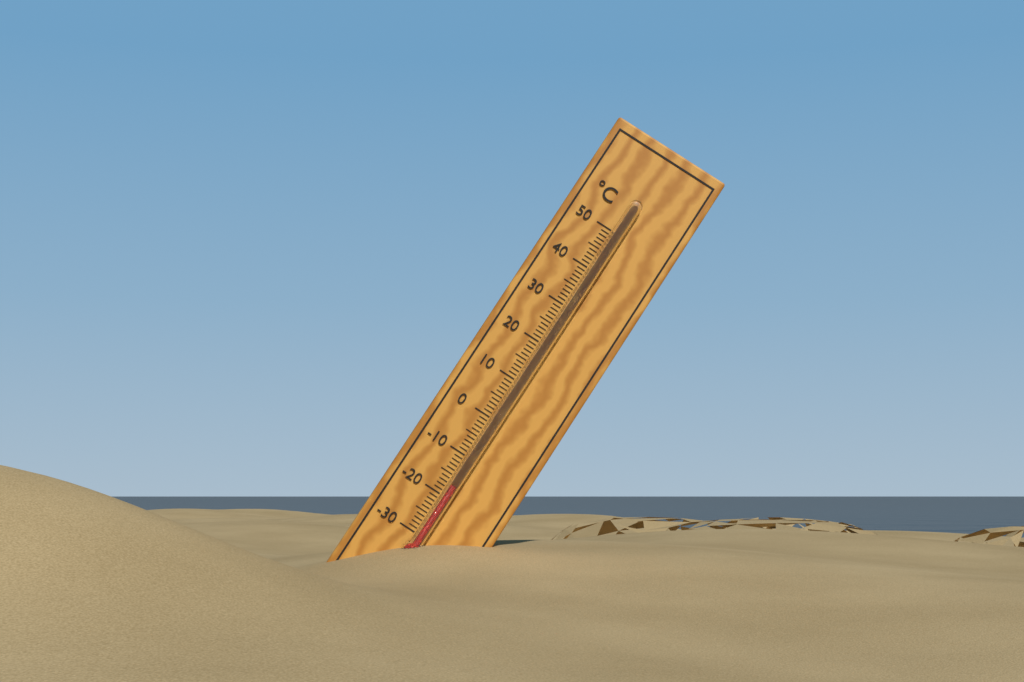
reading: -17 °C
